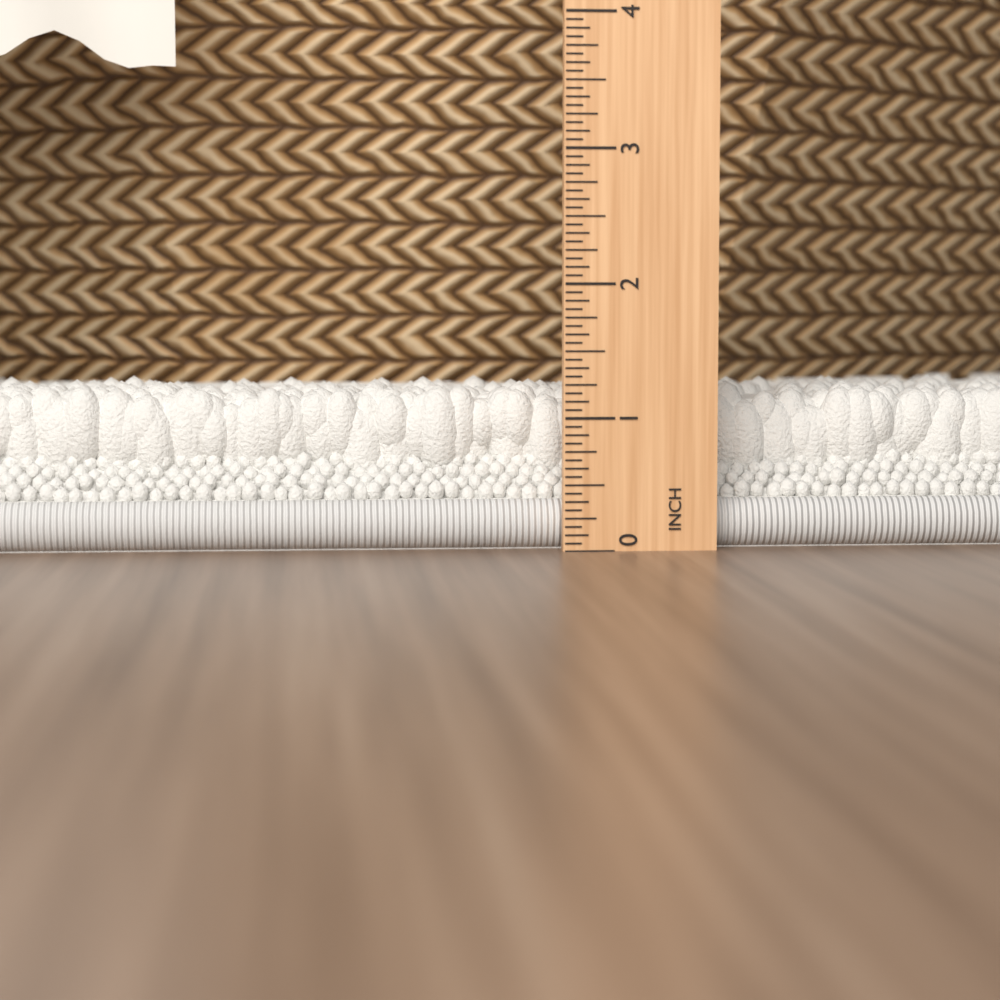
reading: 1.2500 in
